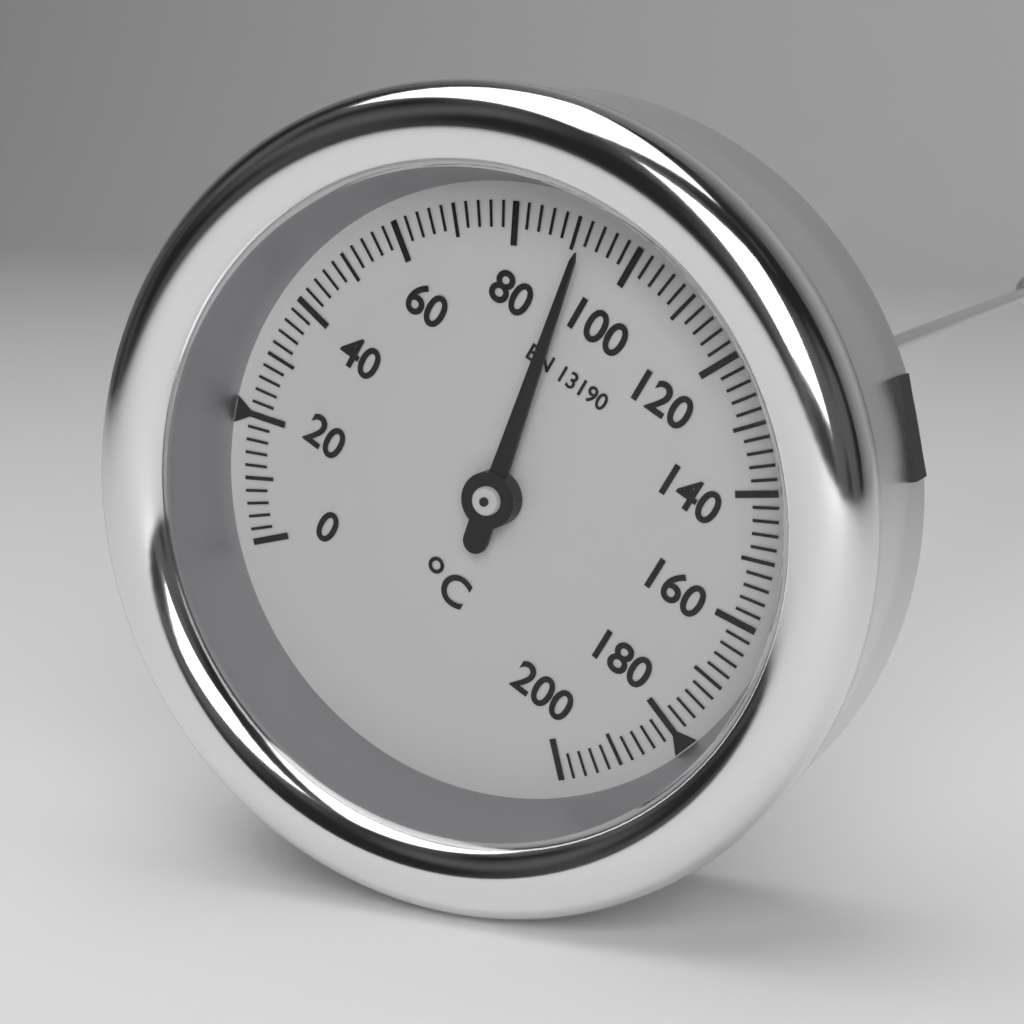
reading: 92 °C
